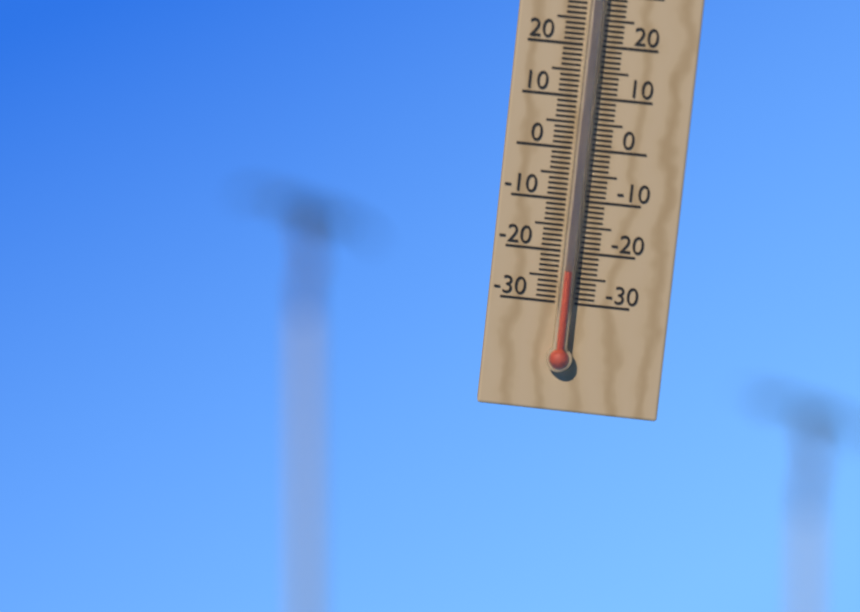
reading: -24 °C
